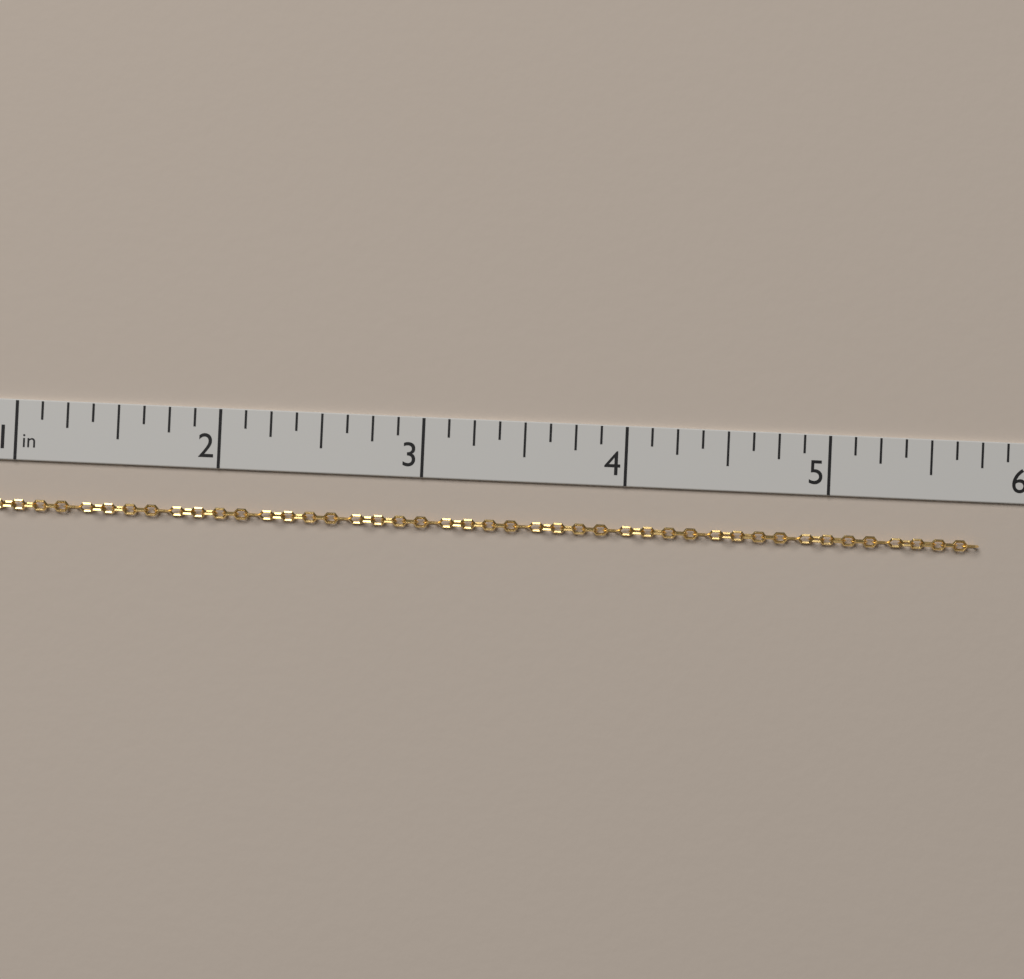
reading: 5.750 in
